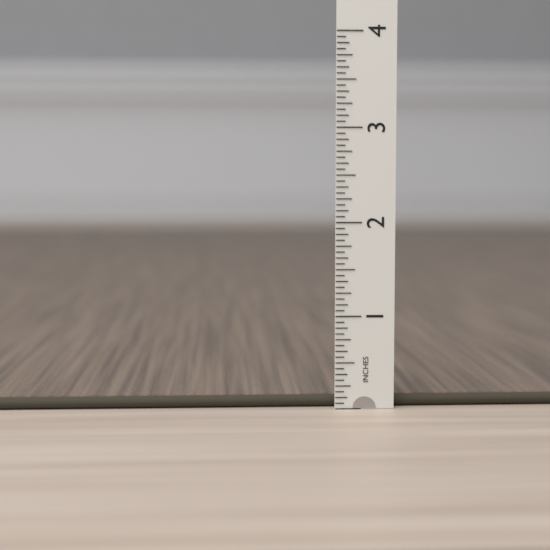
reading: 0.1250 in
